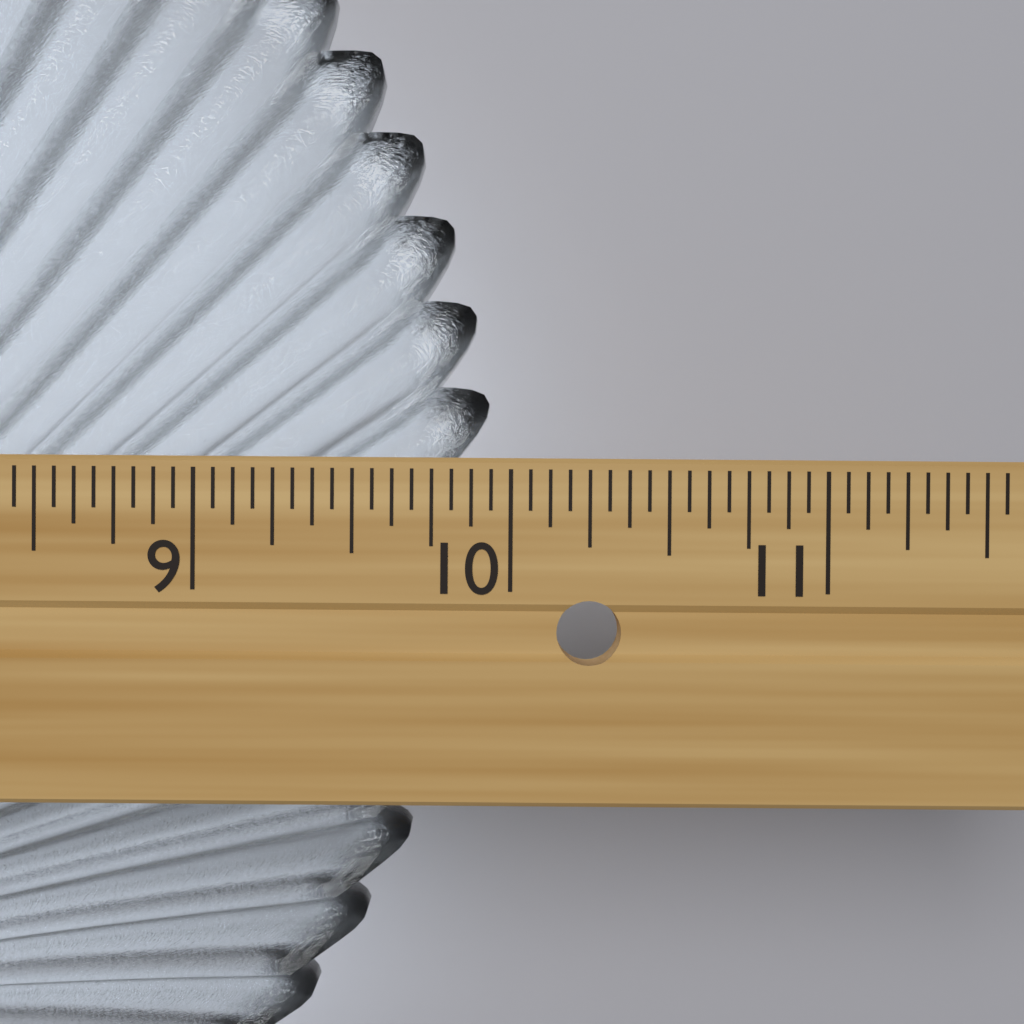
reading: 9.9375 in
